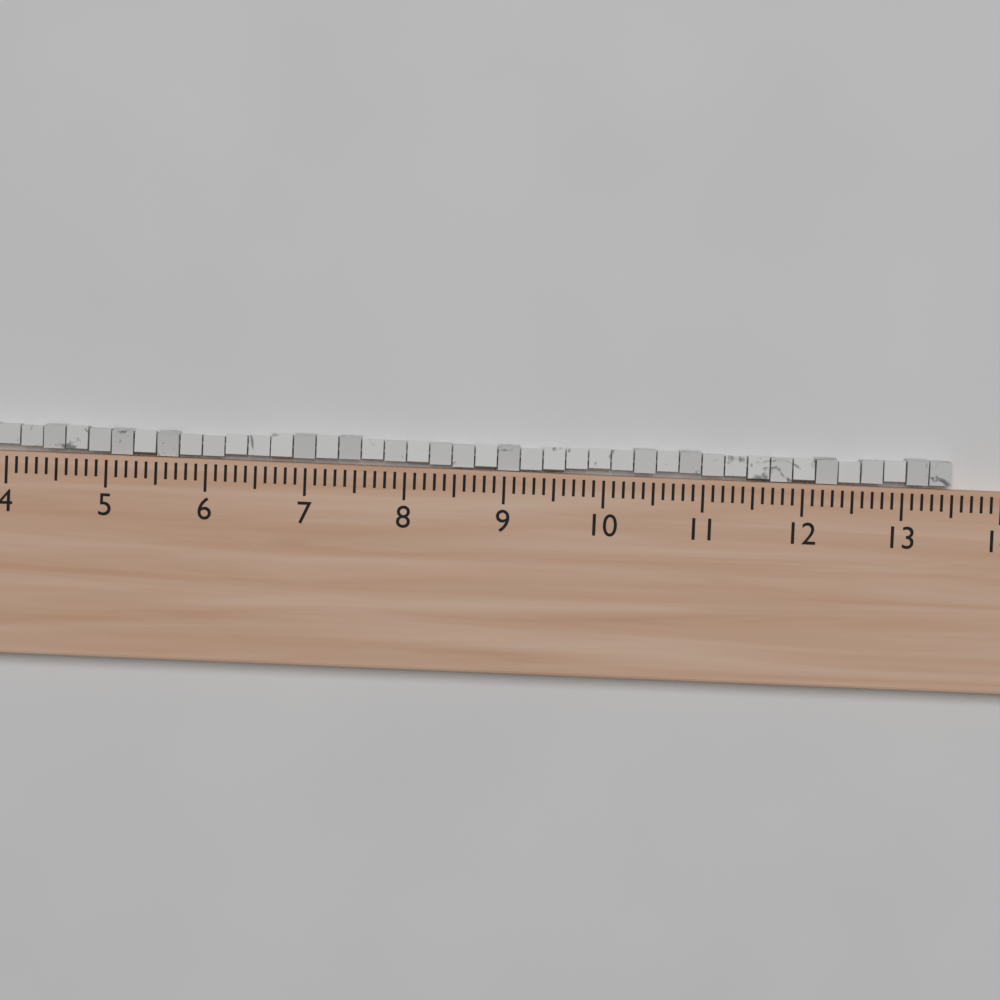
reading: 13.5 (no unit)
